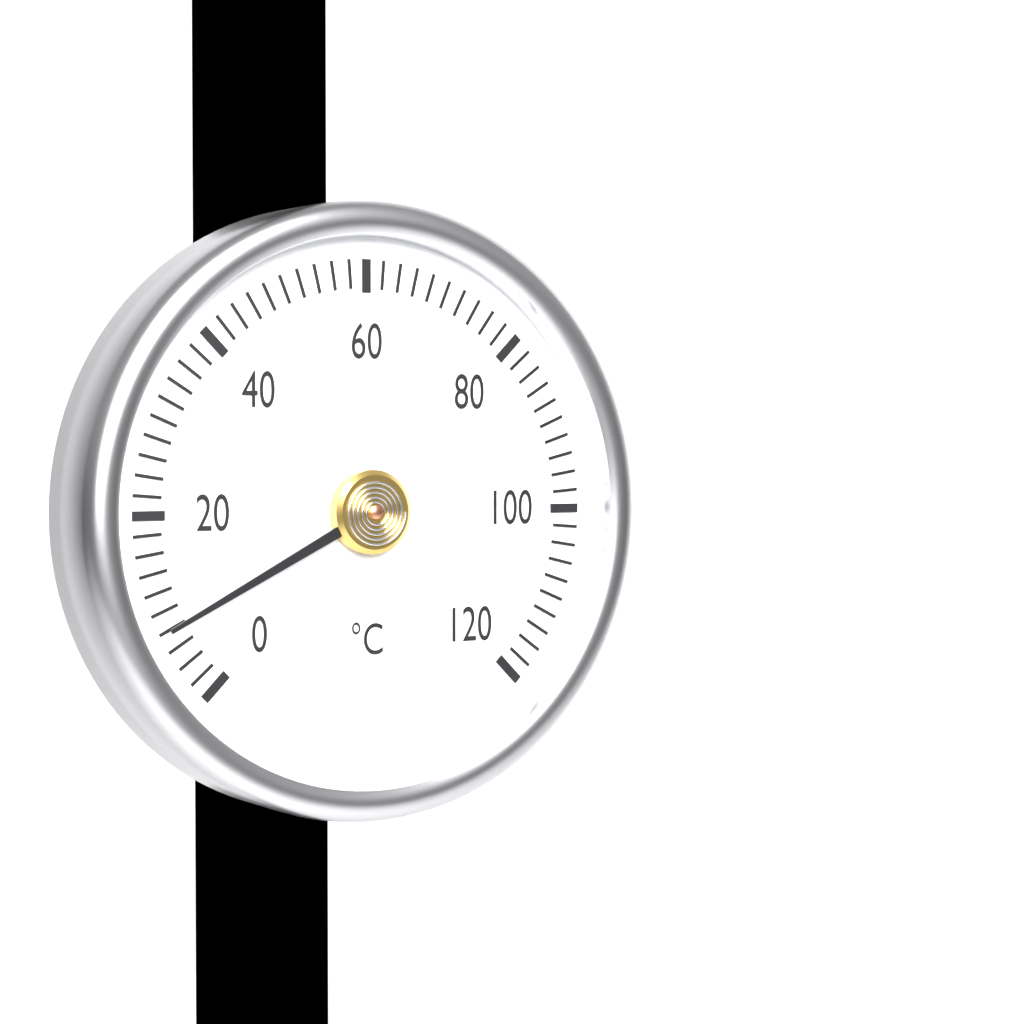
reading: 8 °C
